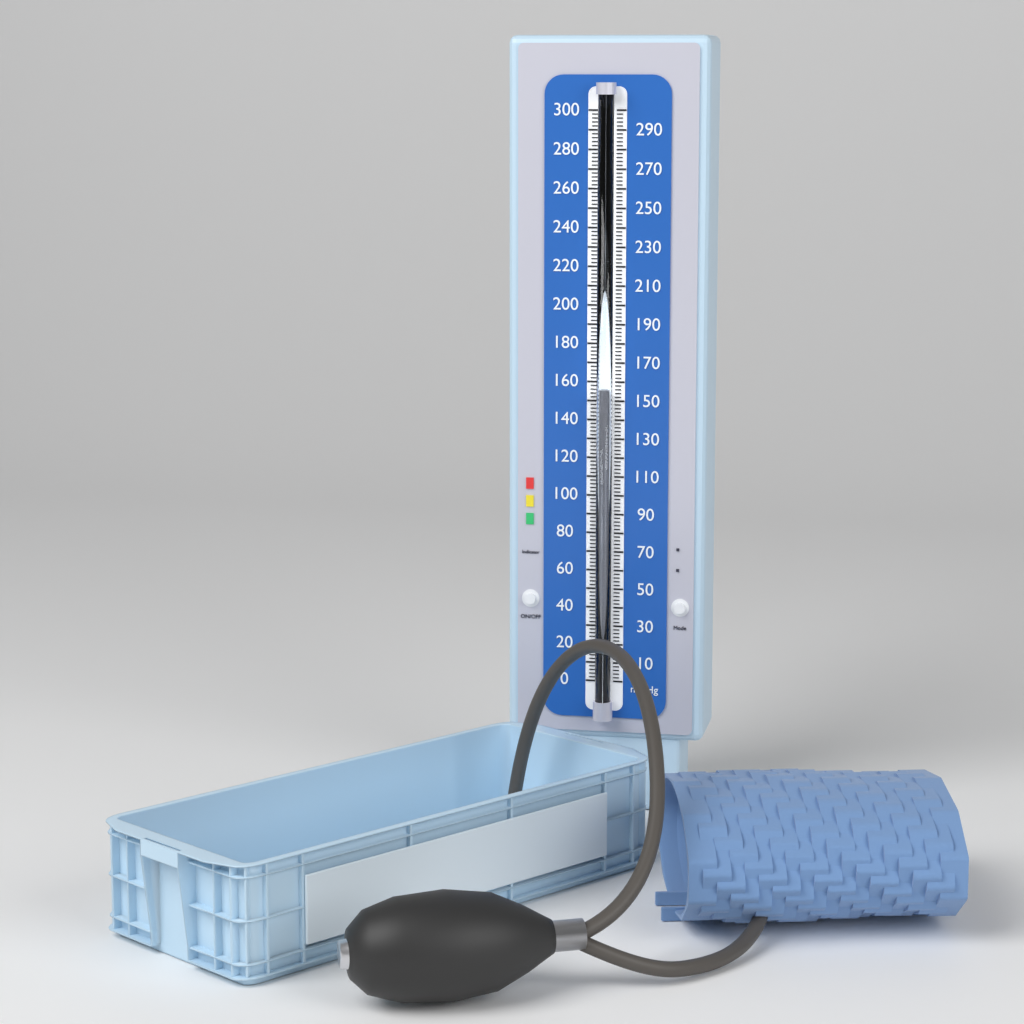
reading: 156 mmHg
